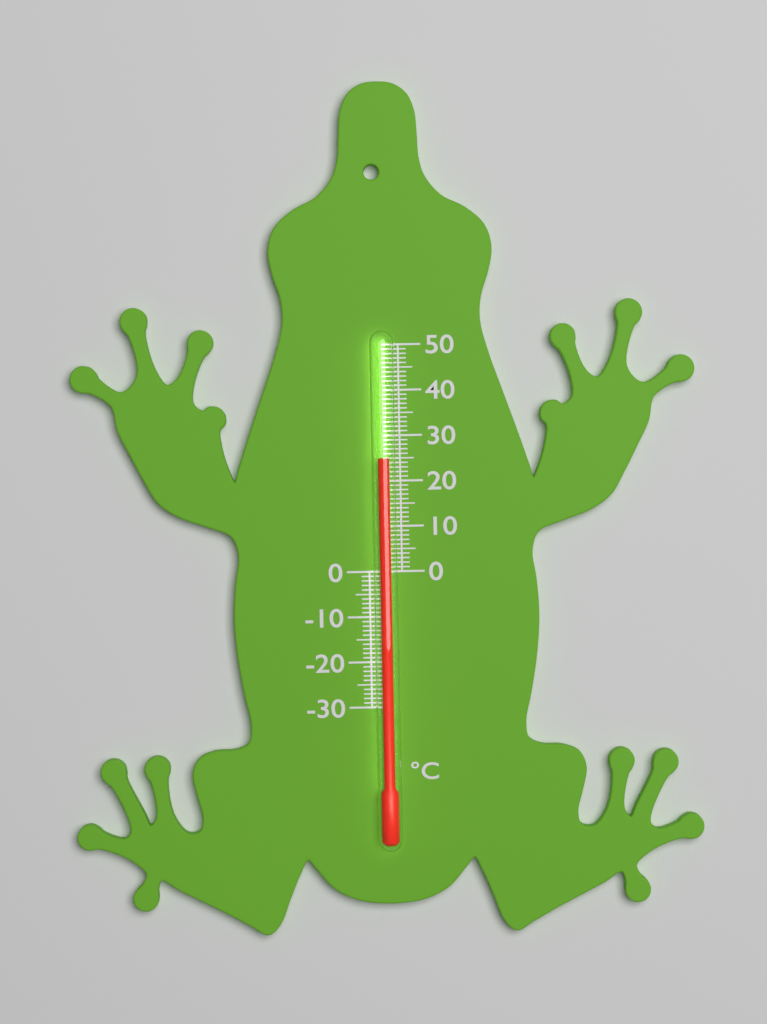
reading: 25 °C
